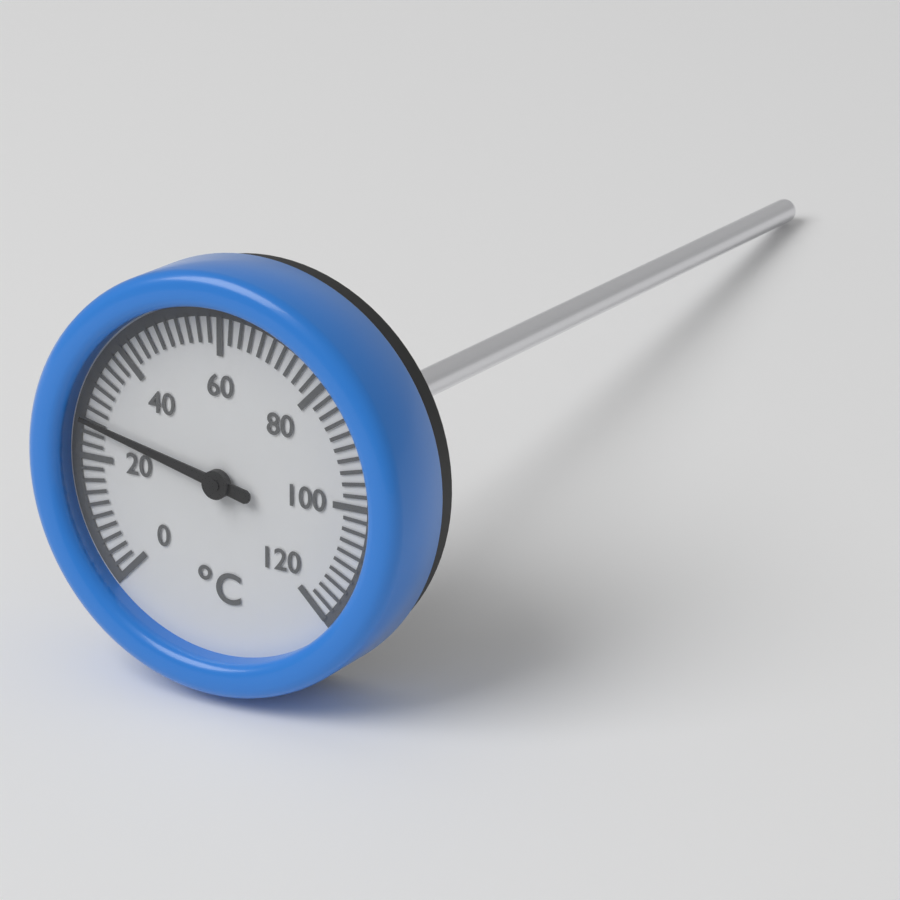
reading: 26 °C
